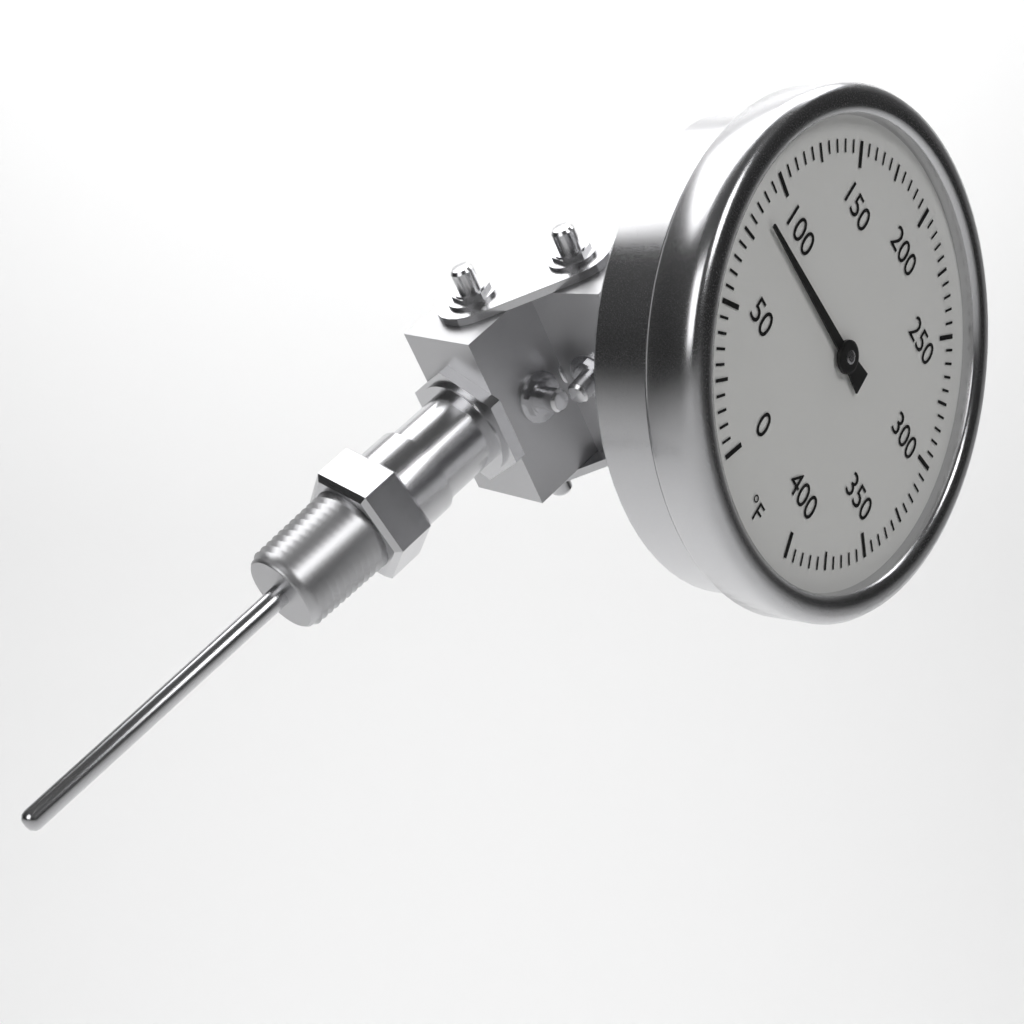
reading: 85 °F
